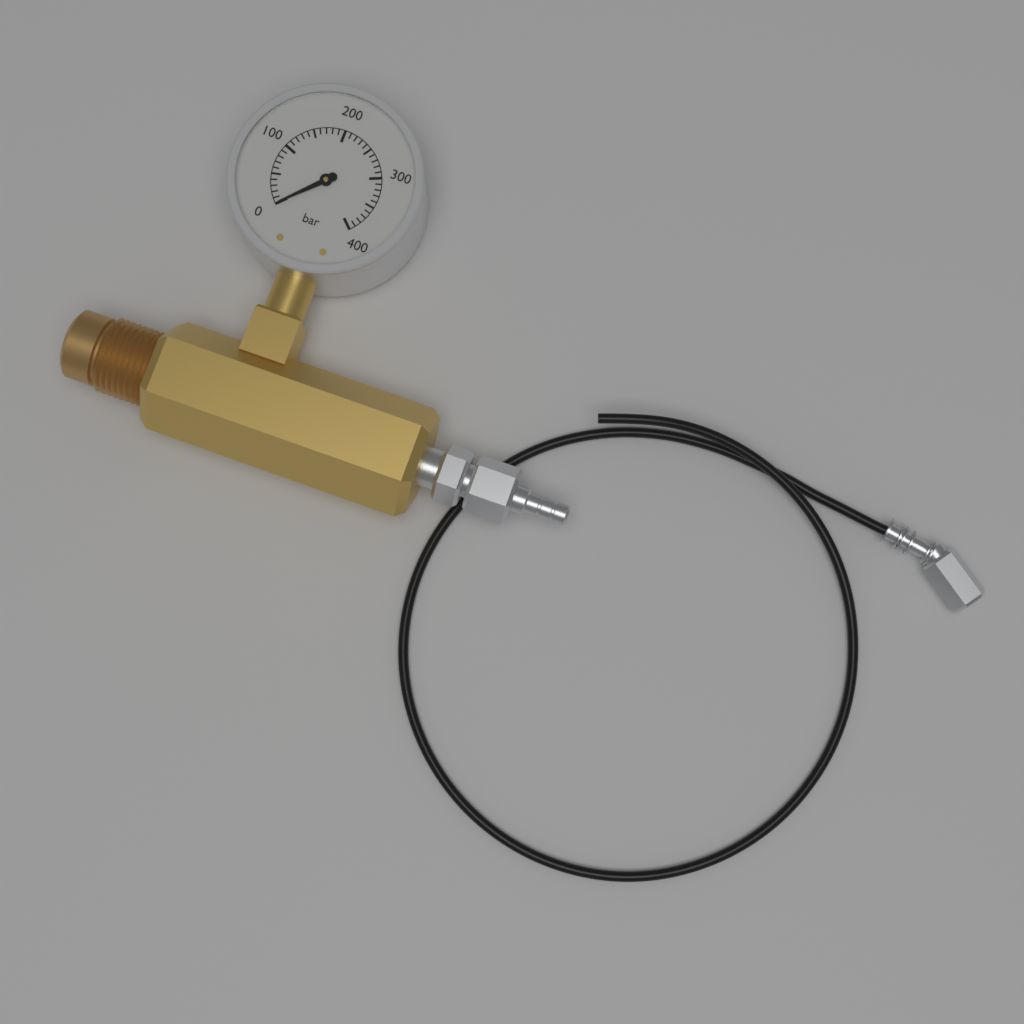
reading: 0 bar
